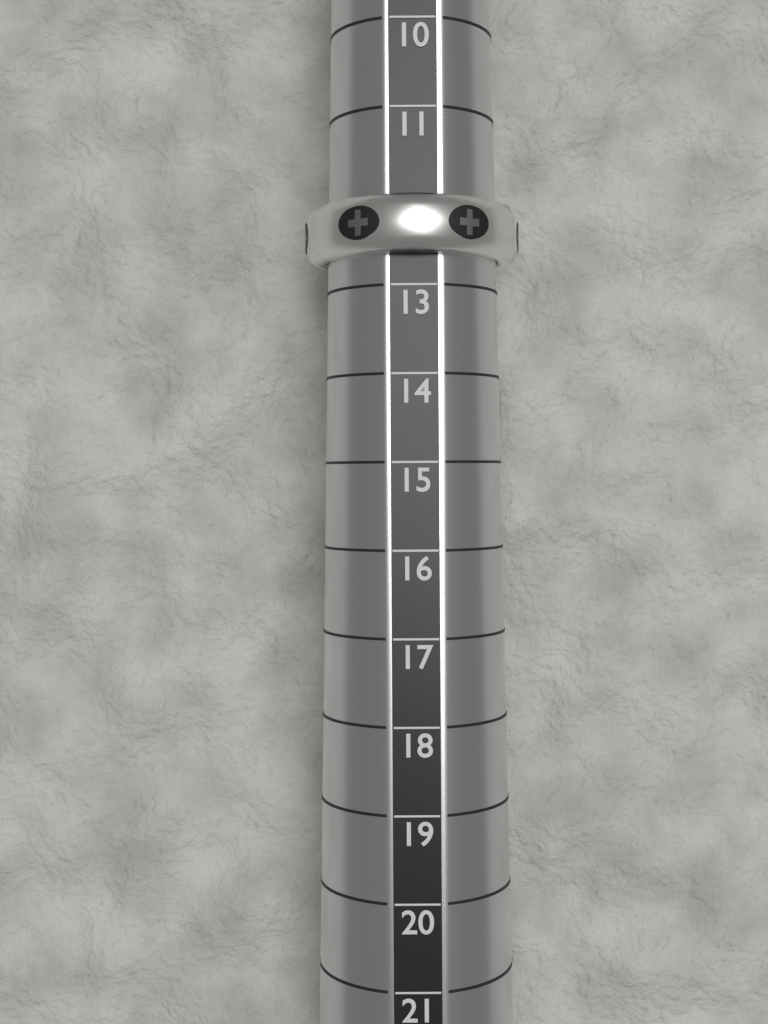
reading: 12 (no unit)
